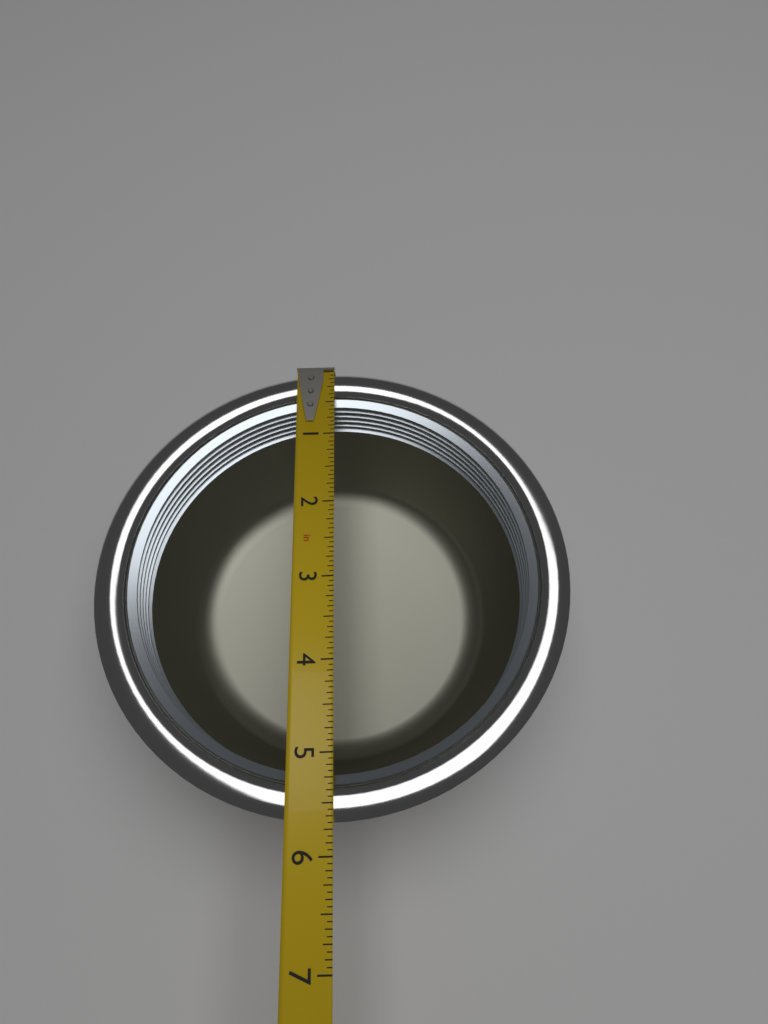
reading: 5.6875 in
